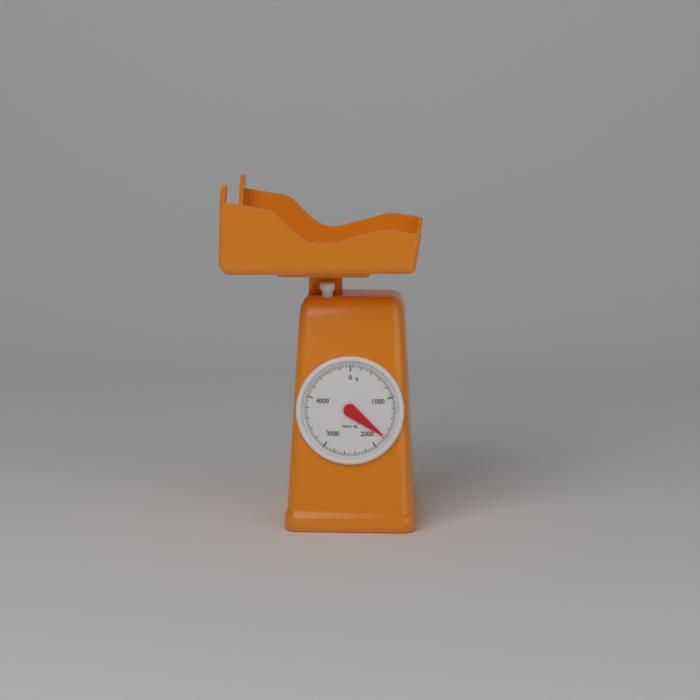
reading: 1760 g
